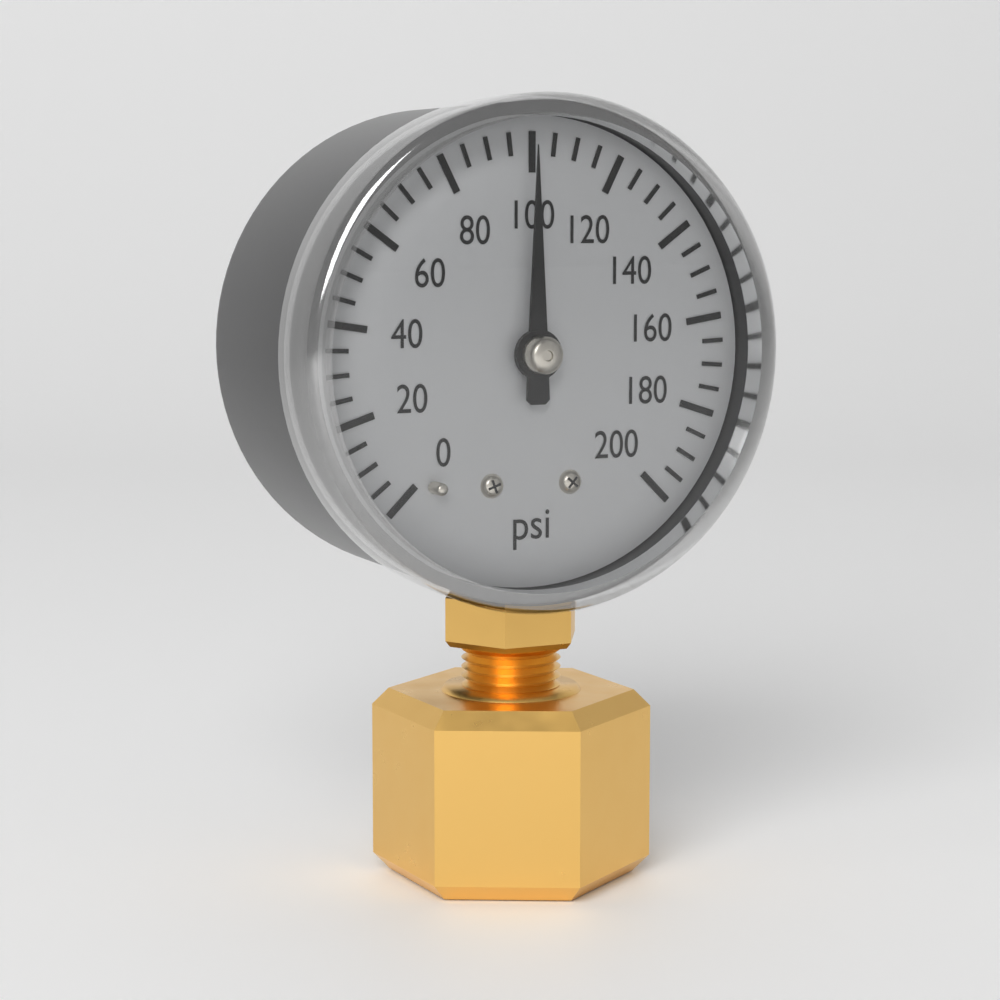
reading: 100 psi
